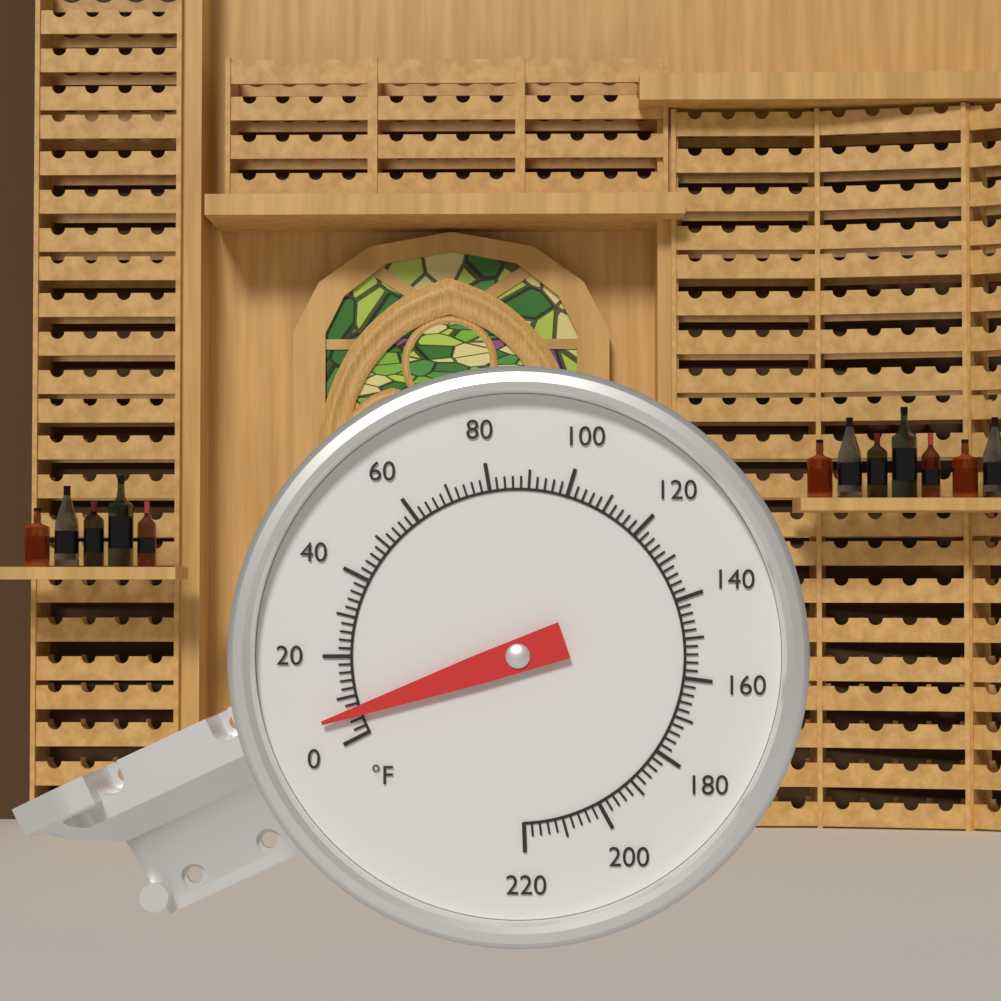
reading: 6 °F
